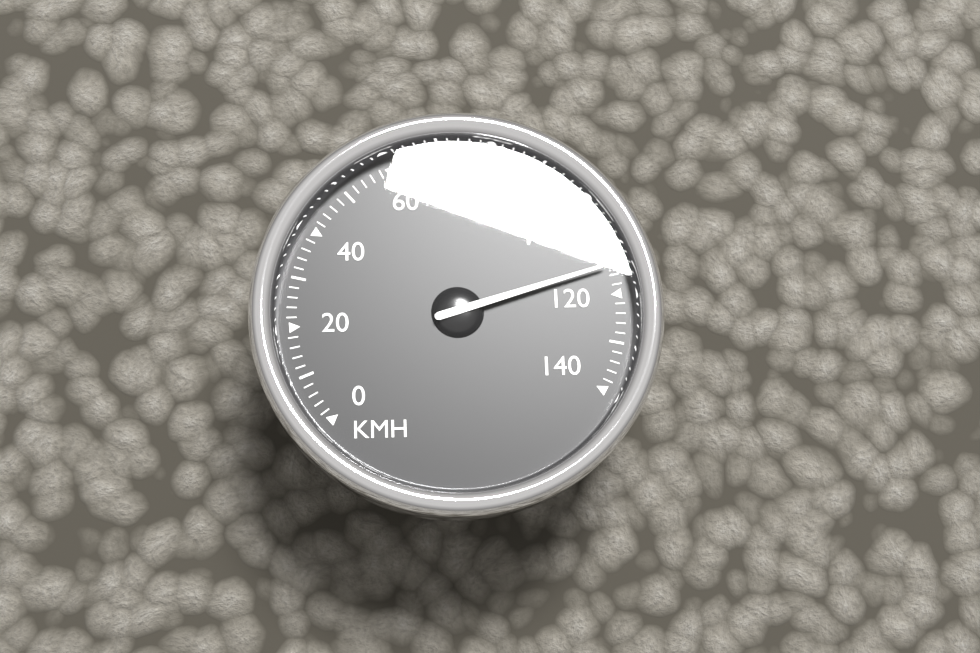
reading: 114 km/h
